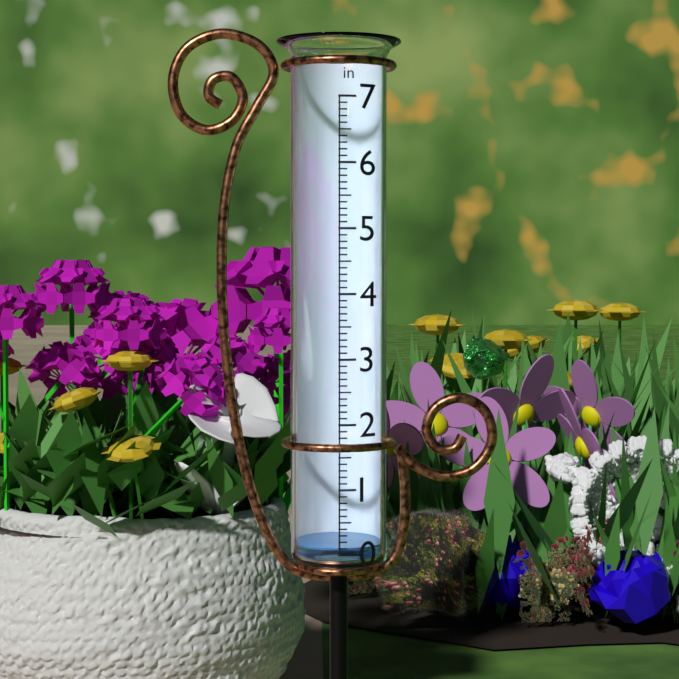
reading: 0.1 in
